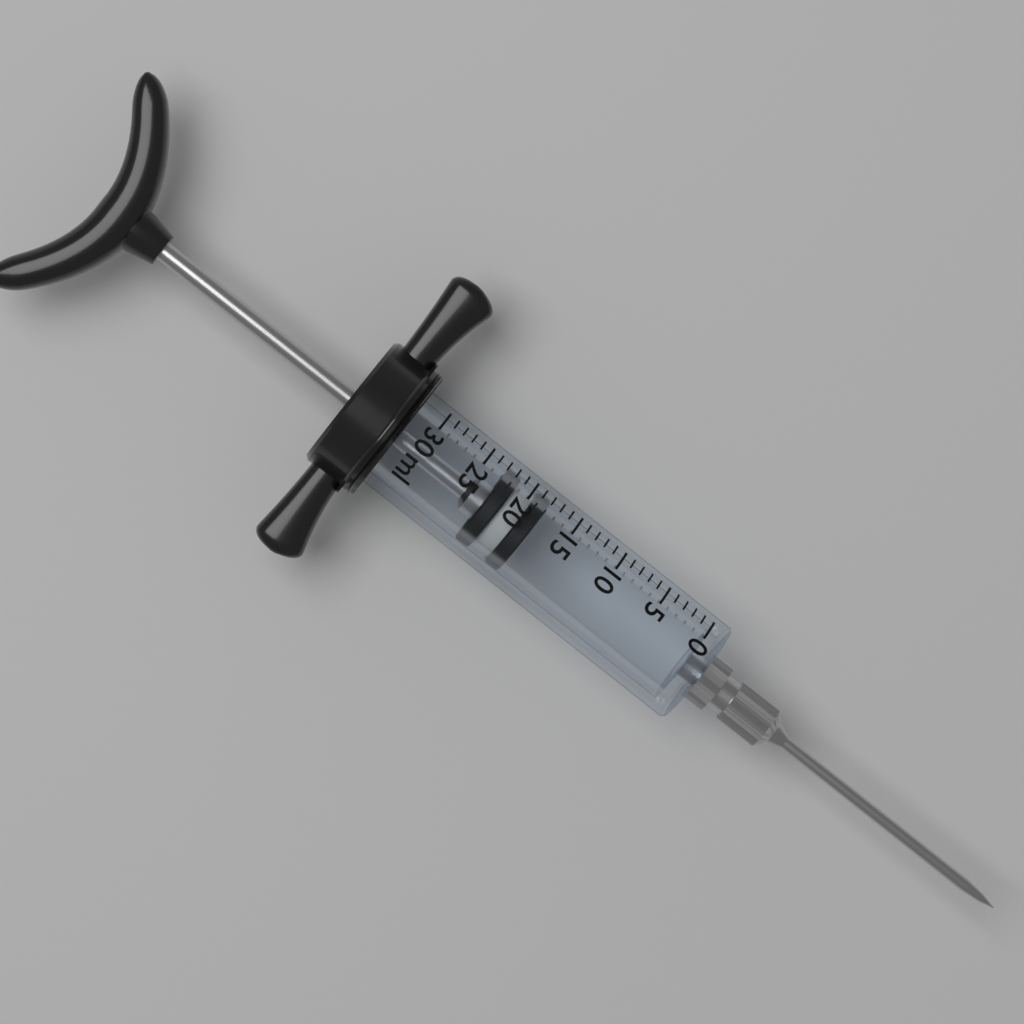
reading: 18 ml
